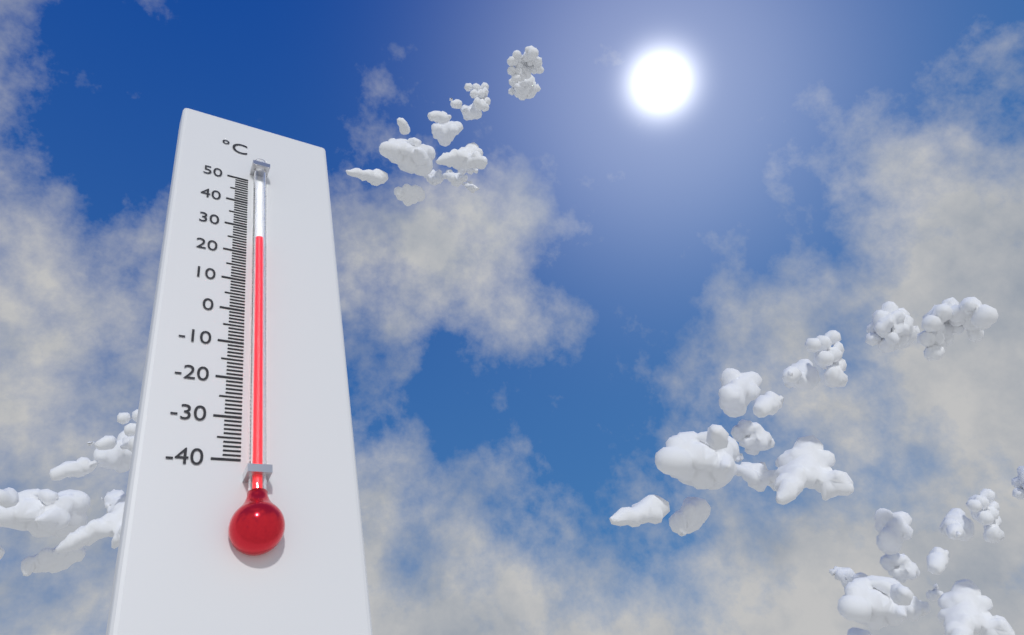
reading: 24 °C
